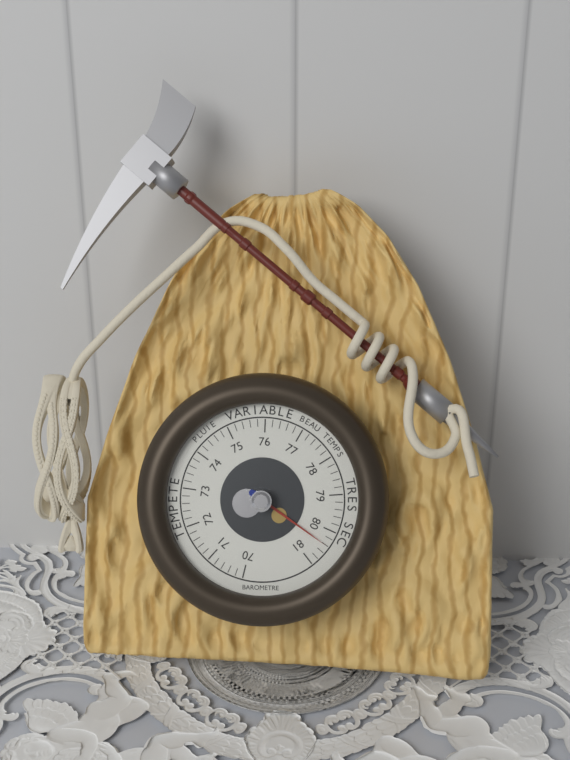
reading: 80.4 (no unit)
